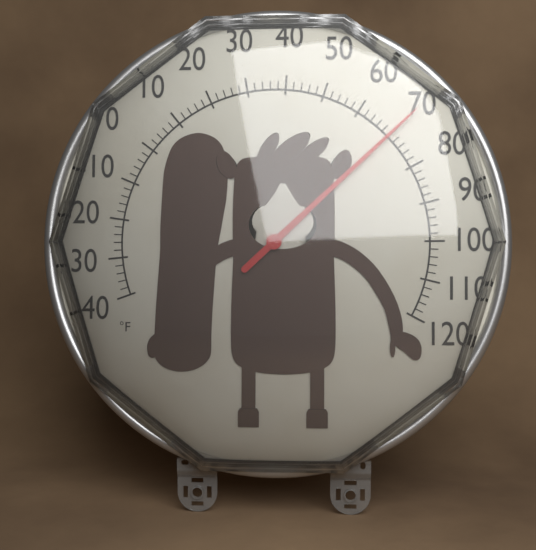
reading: 70 °F
